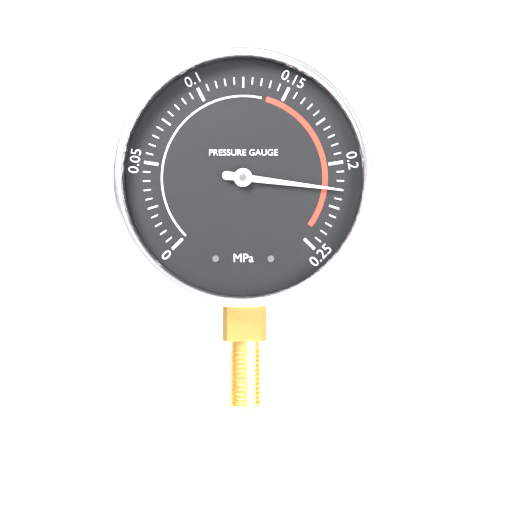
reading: 0.215 MPa
